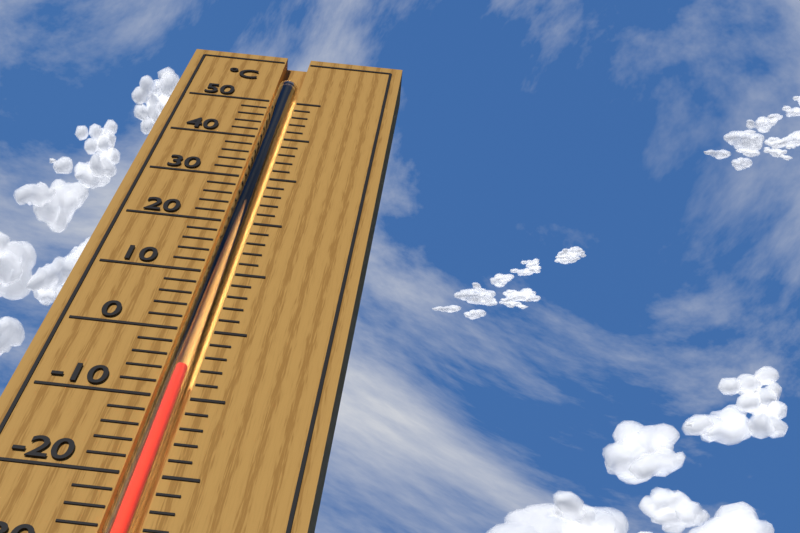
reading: -6 °C
